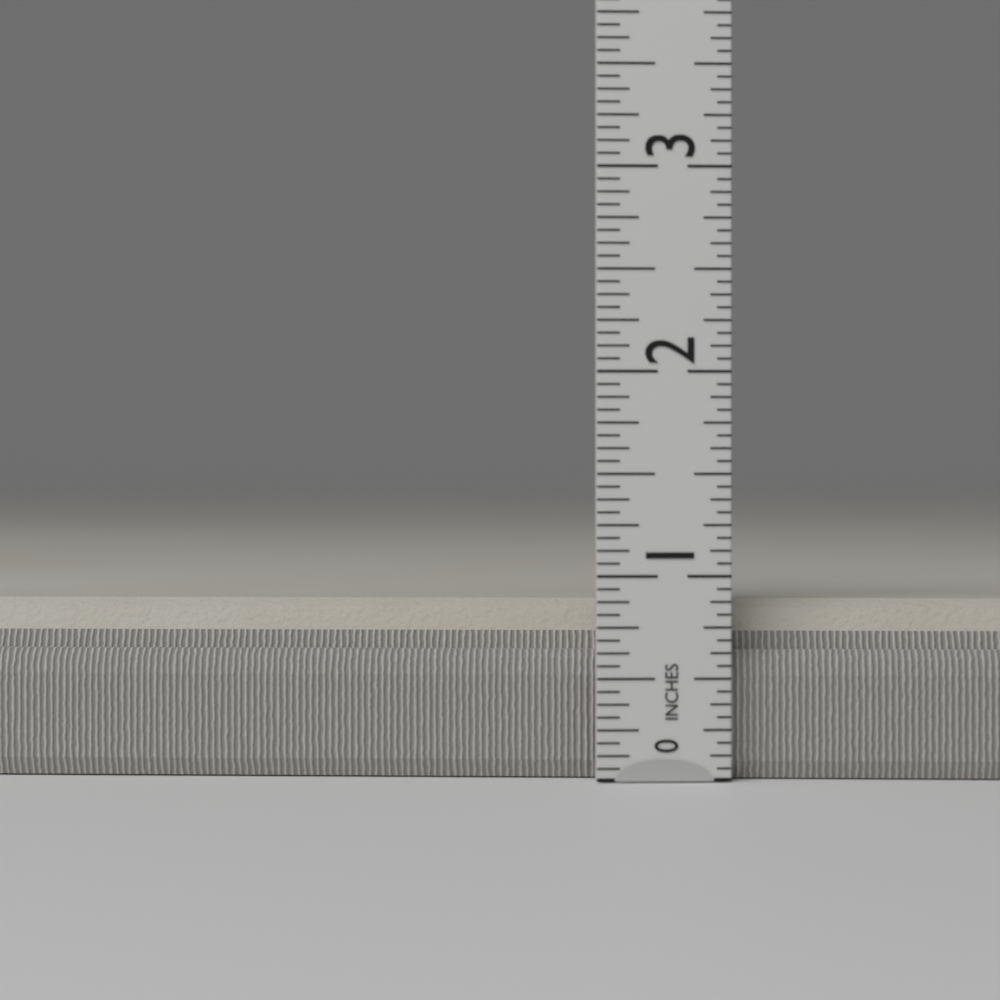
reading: 0.8750 in
